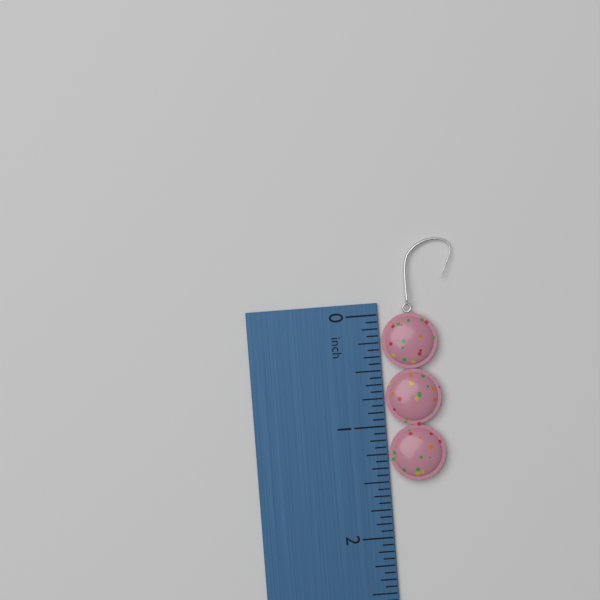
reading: 1.5000 inch
